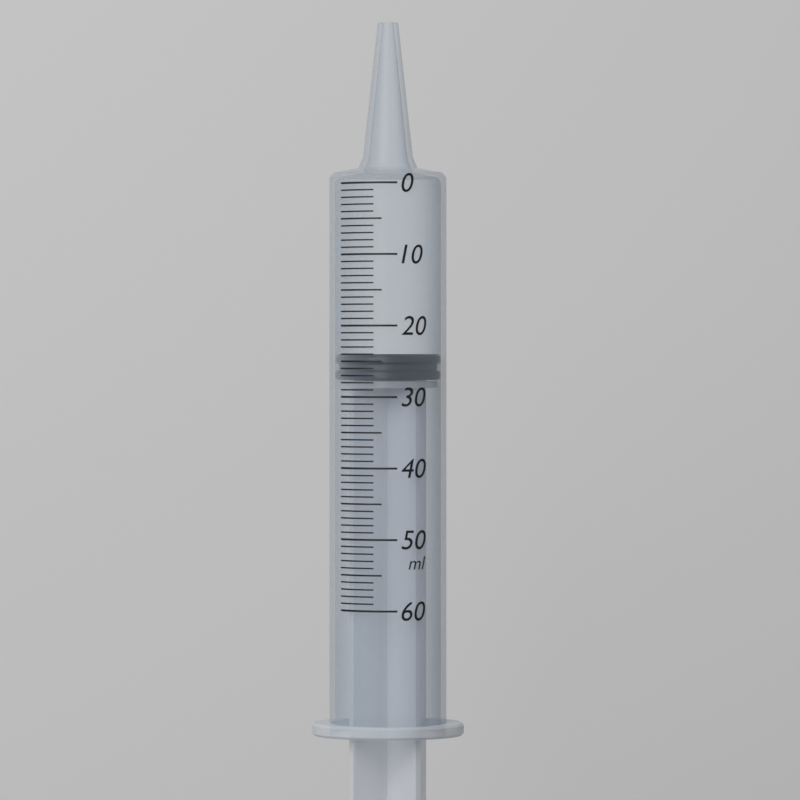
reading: 24 ml
